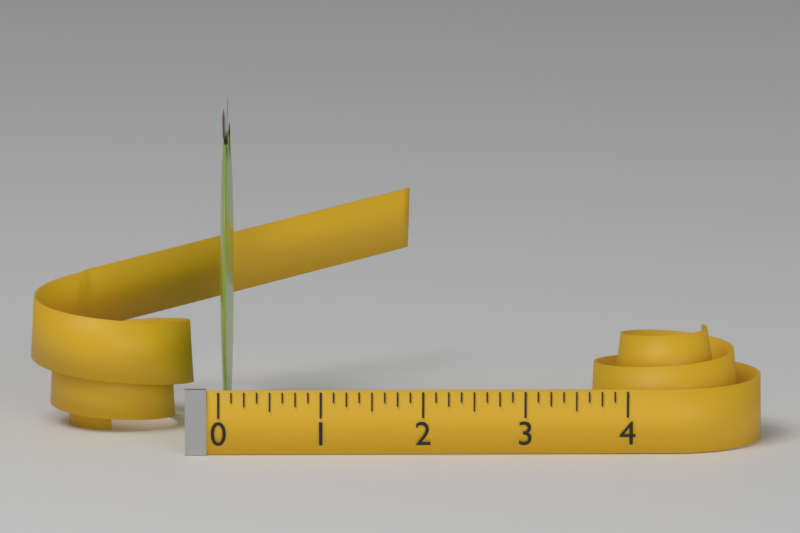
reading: 0.125 (no unit)
